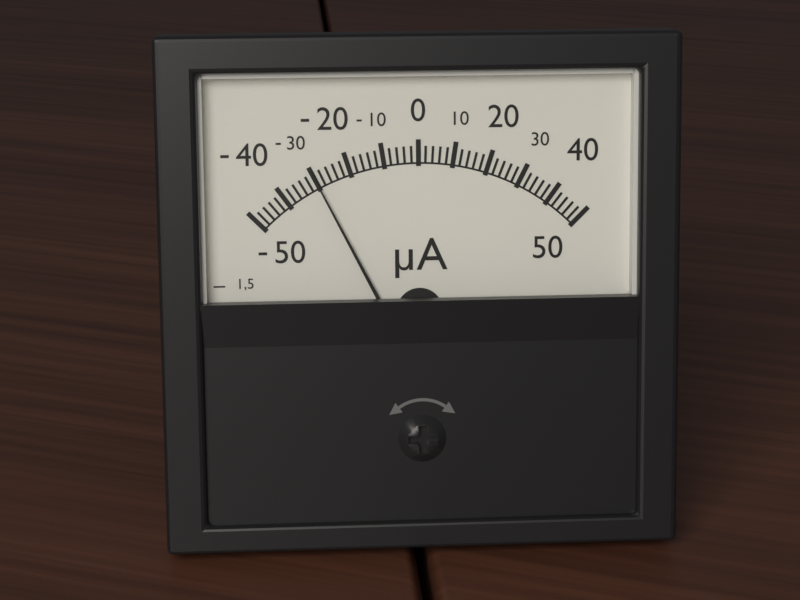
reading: -30 µA
